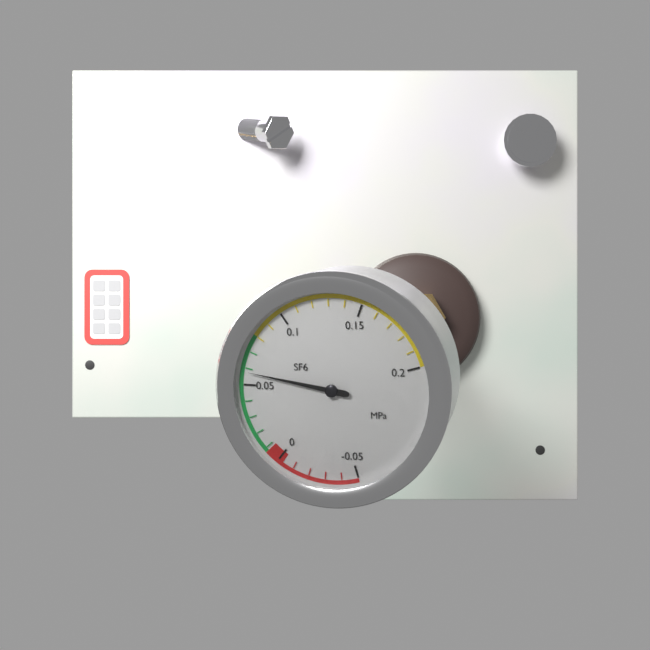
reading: 0.058 MPa
